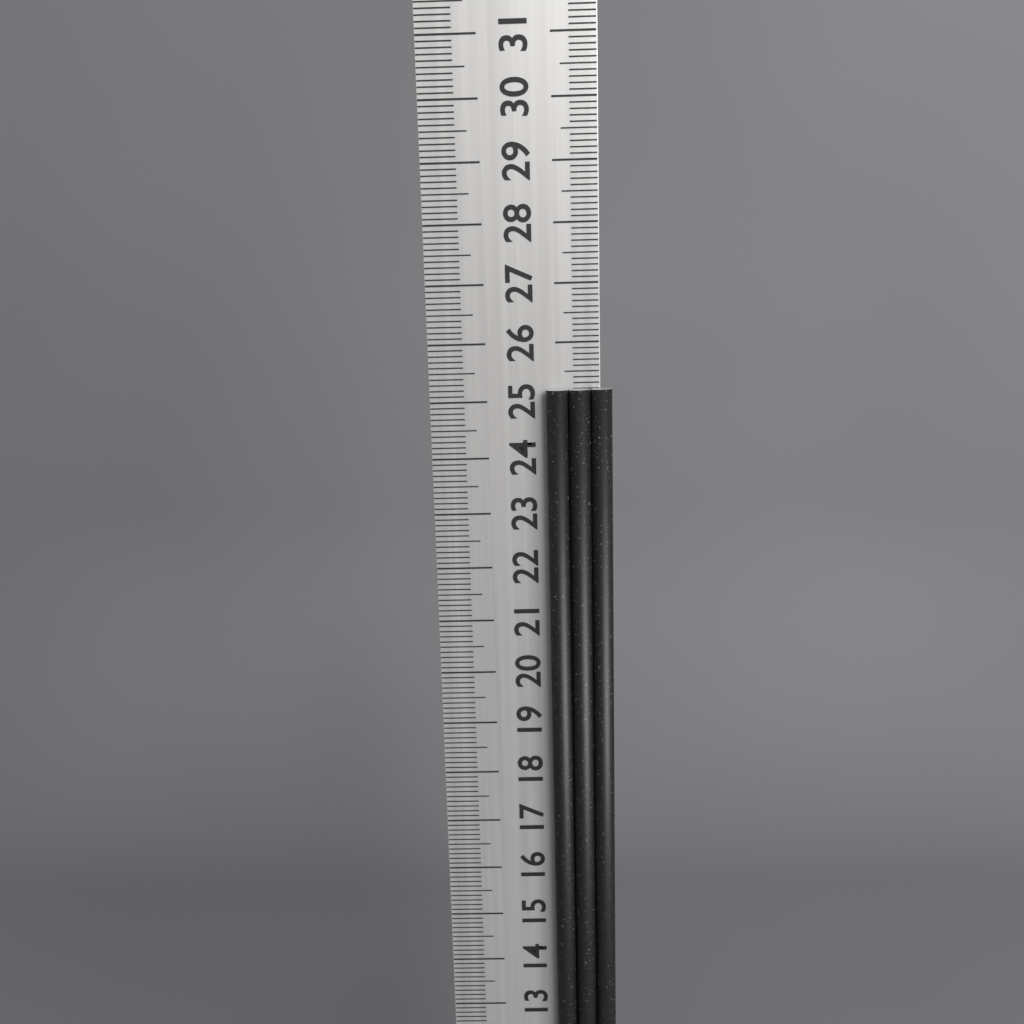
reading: 25.2 cm
